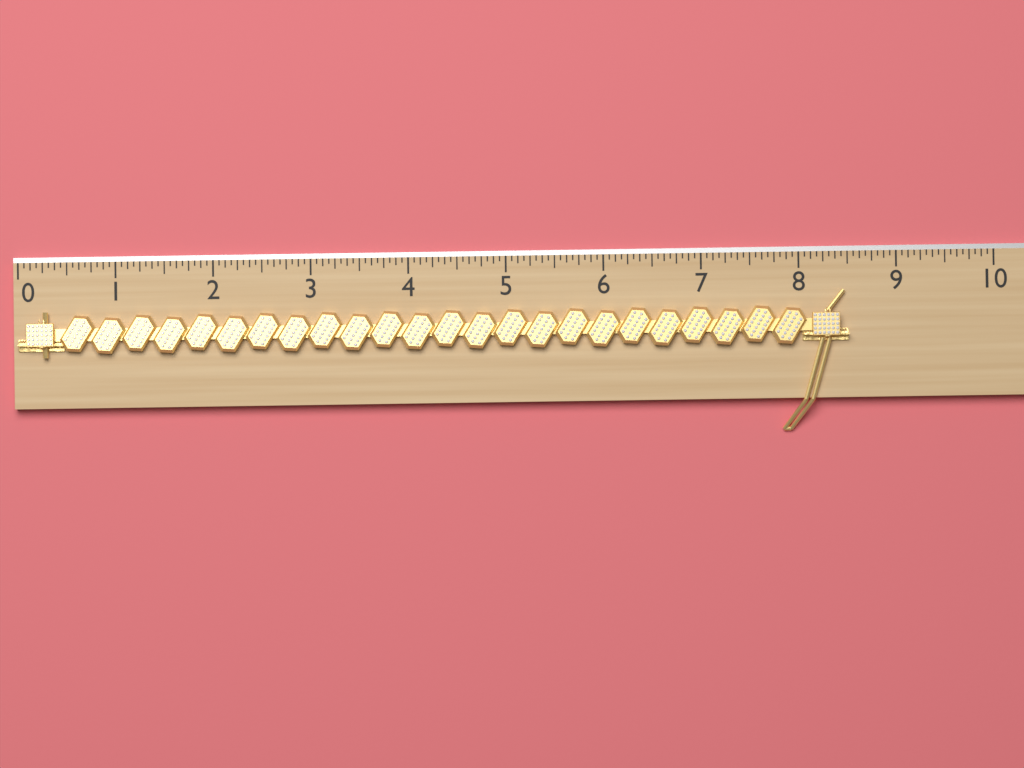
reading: 8.5000 (no unit)
